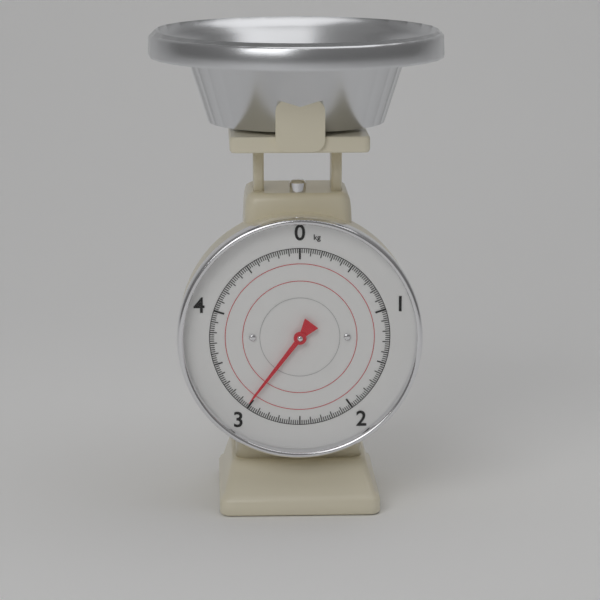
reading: 3.02 kg
